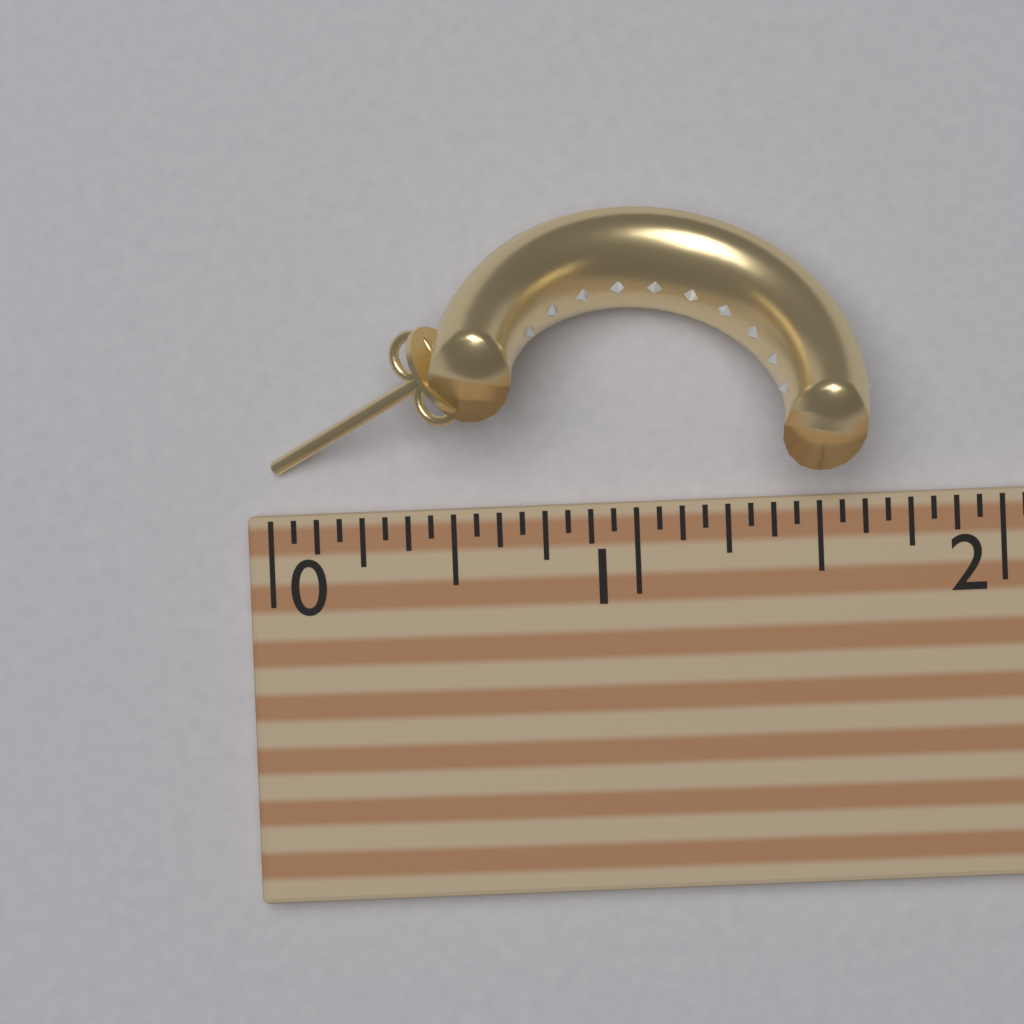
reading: 1.6250 (no unit)
